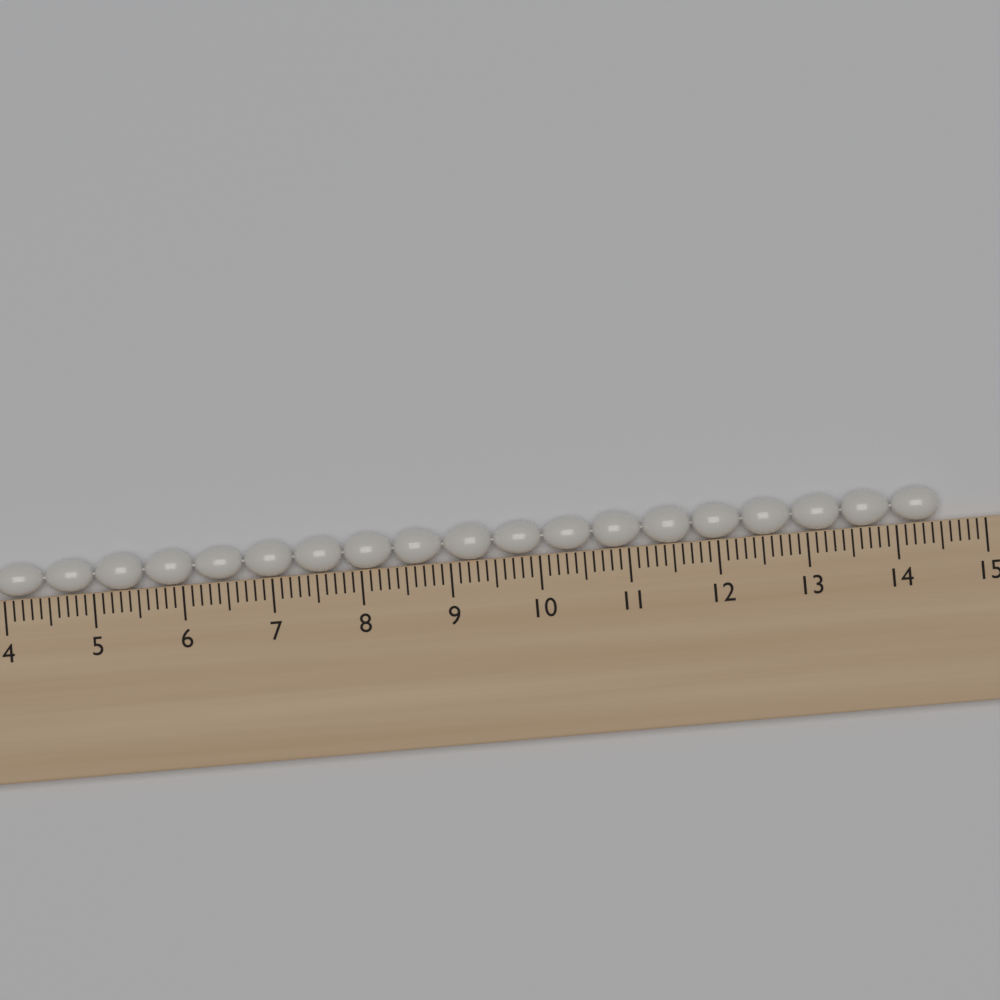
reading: 14.5 cm
